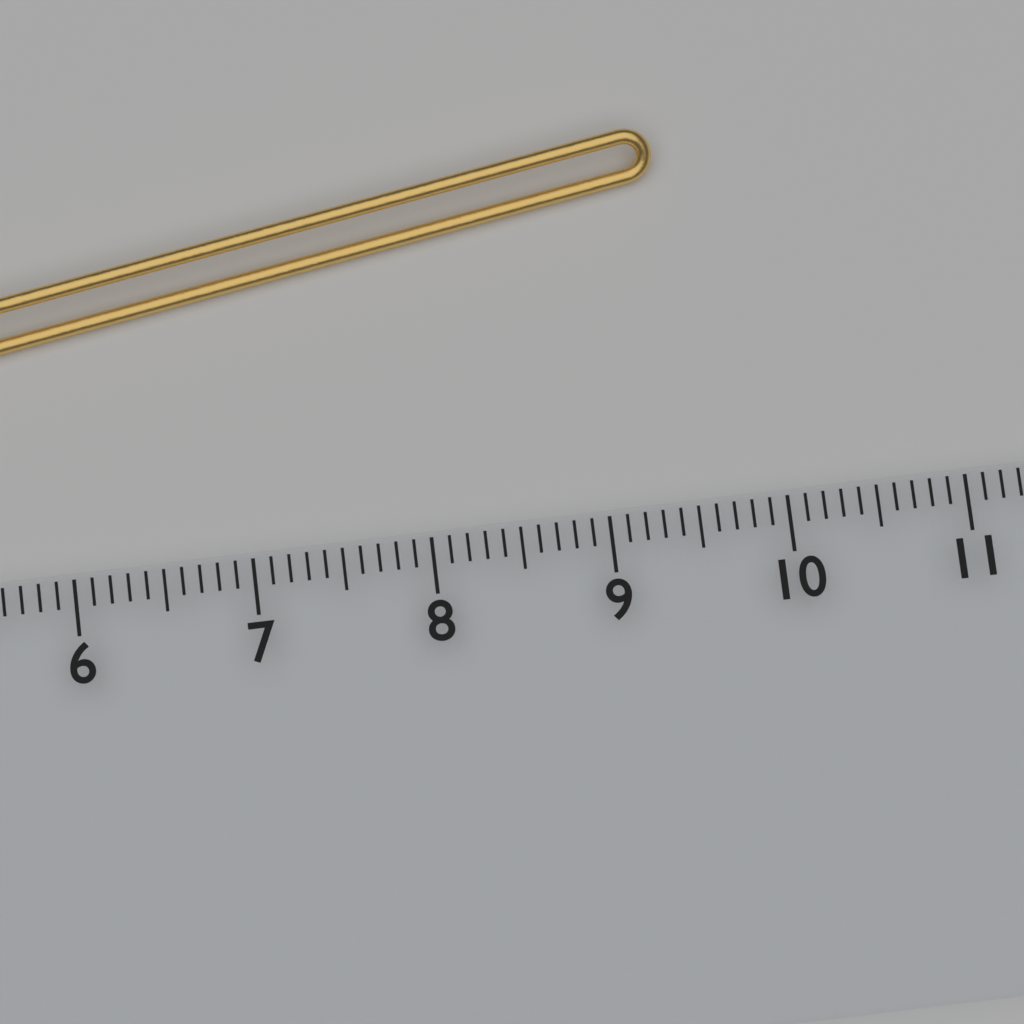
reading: 9.5 cm
